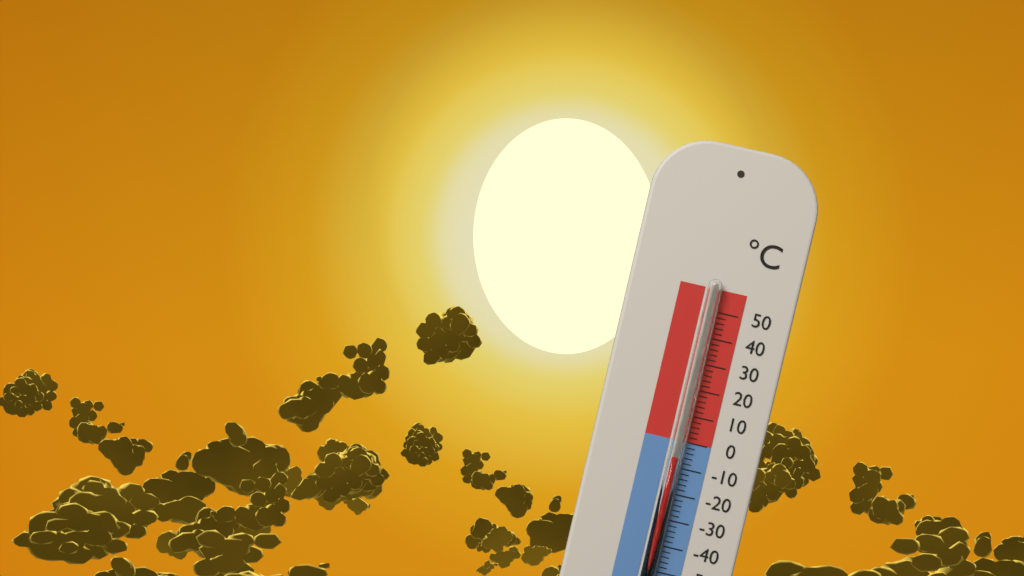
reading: -6 °C
